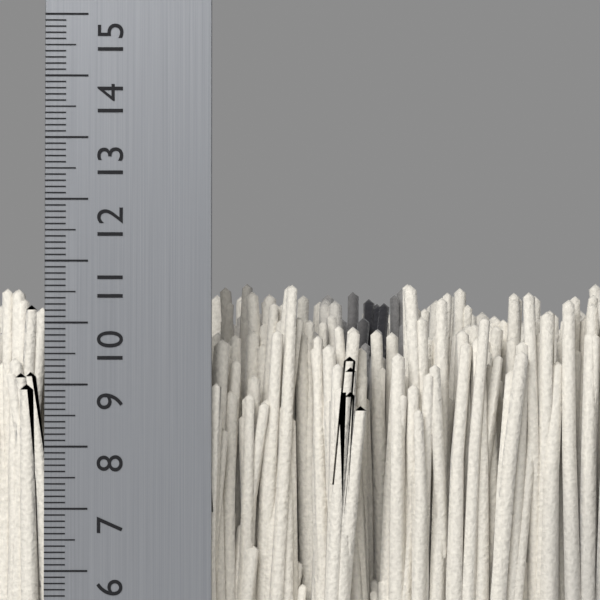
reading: 10.8 cm
